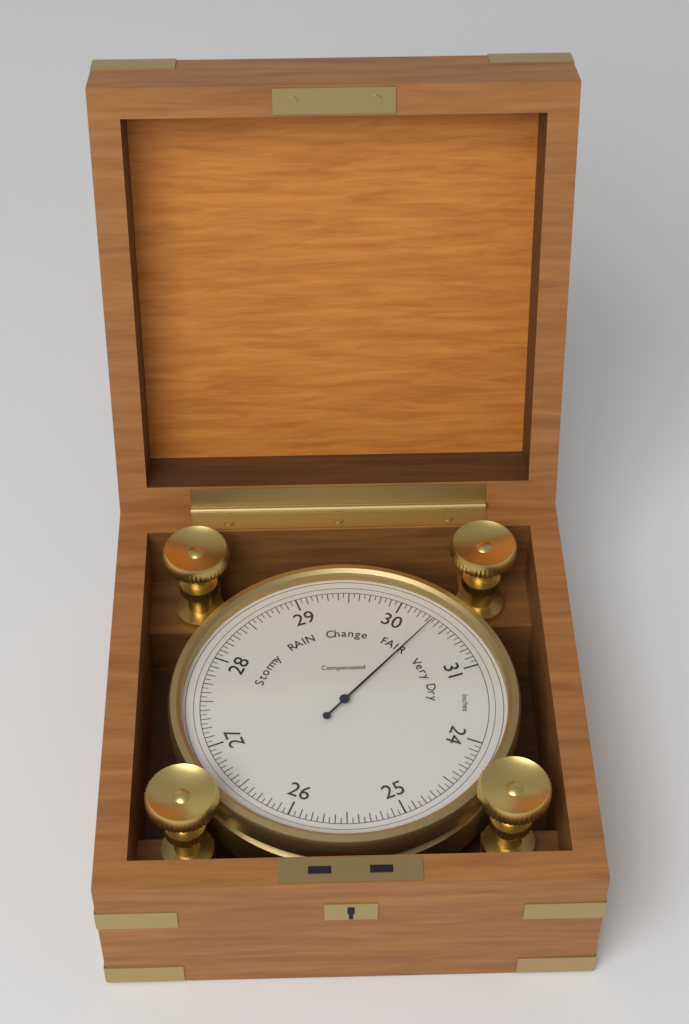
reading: 30.35 inHg
